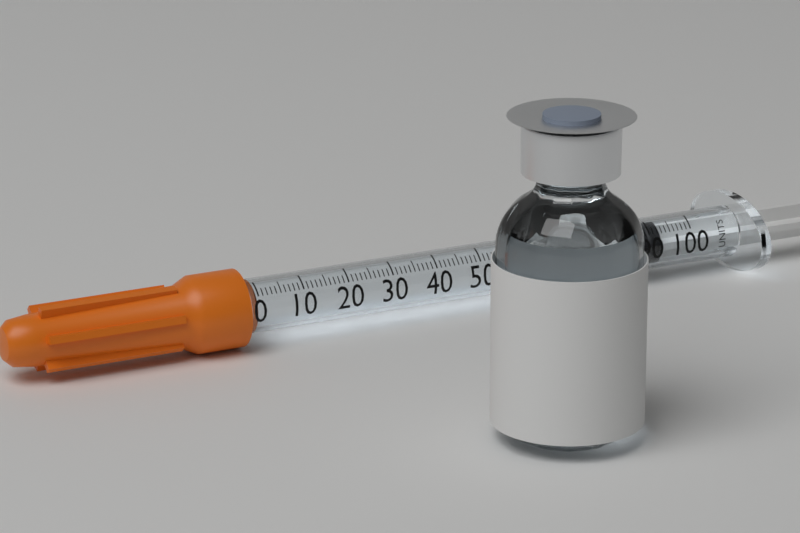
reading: 85 units
